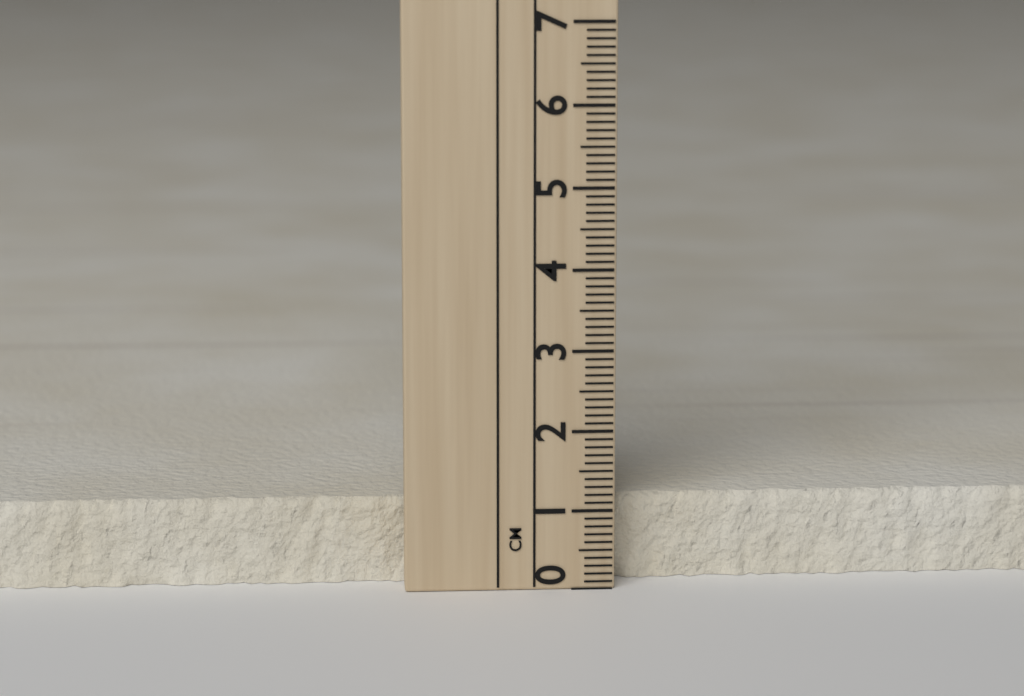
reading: 1.1 cm
